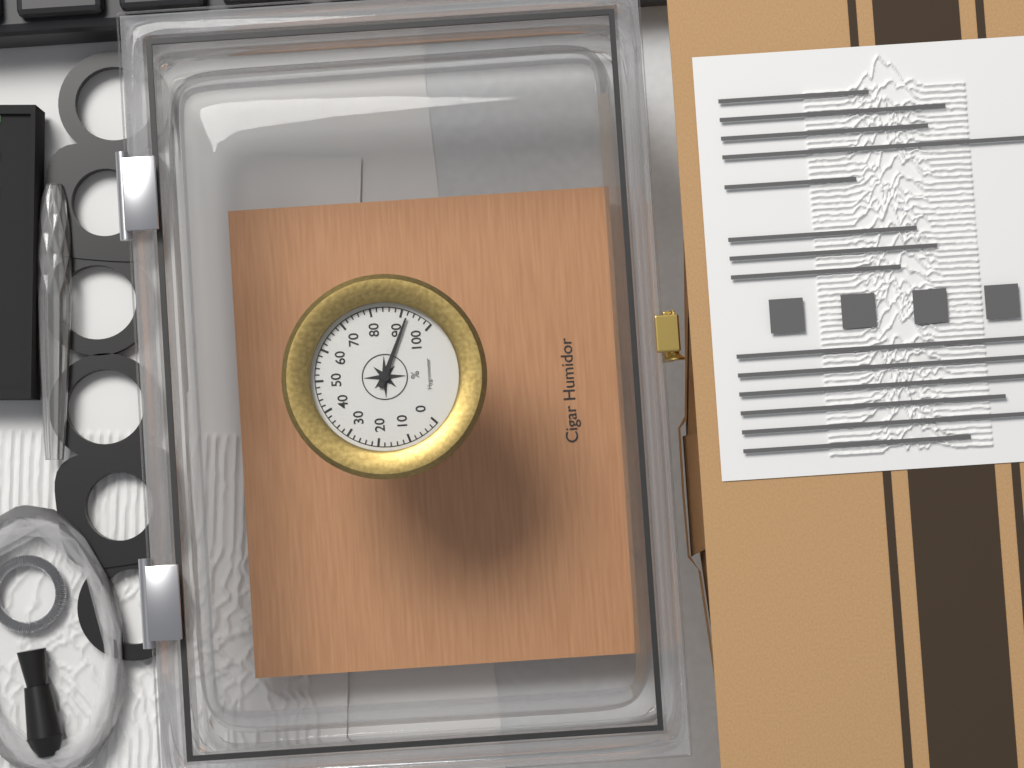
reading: 92 %
